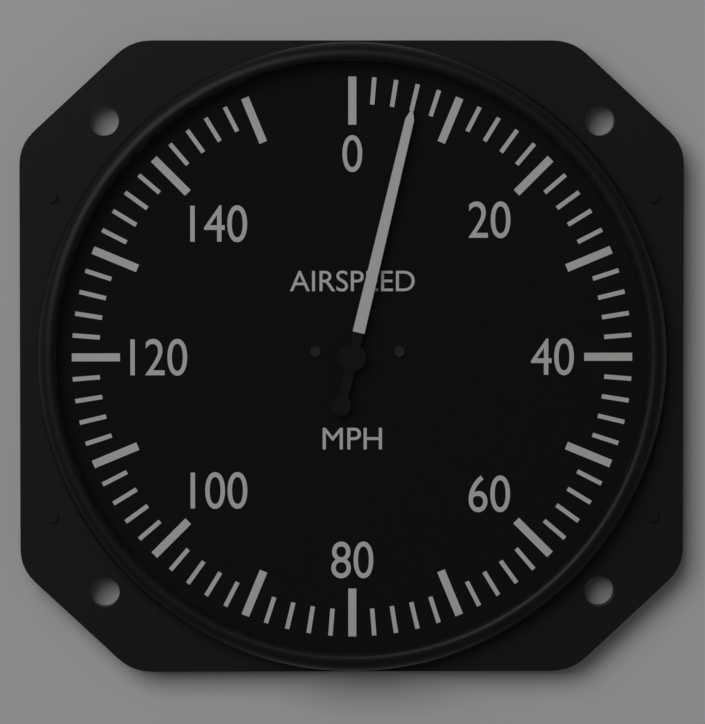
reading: 6 mph
